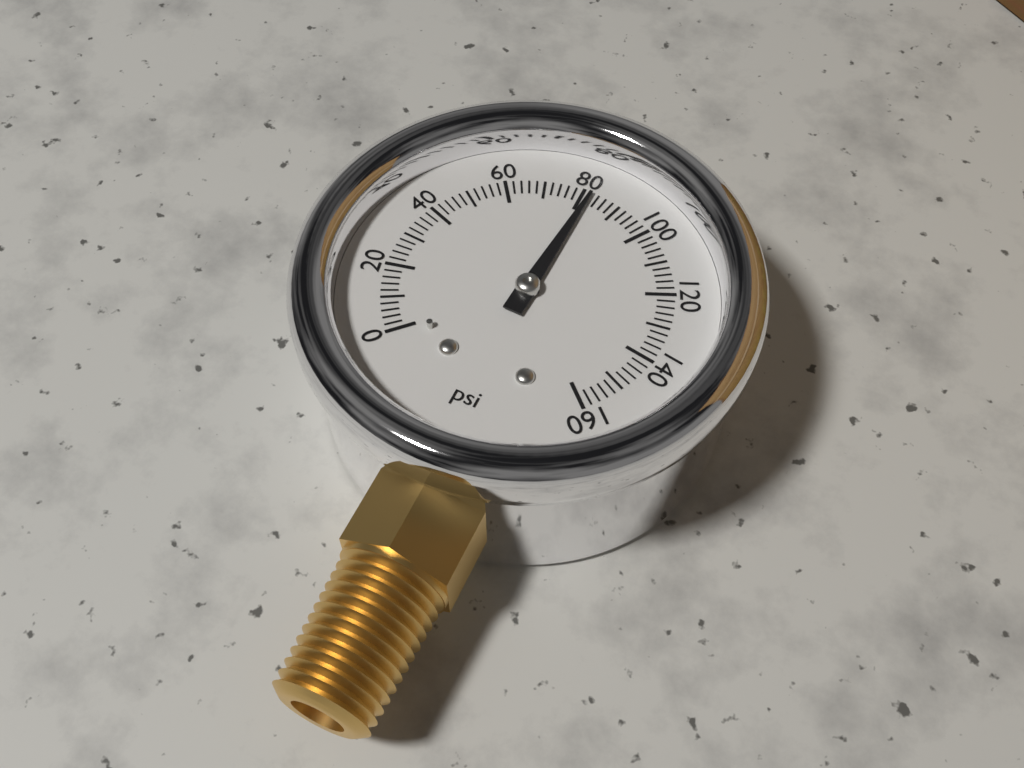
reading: 82 psi
